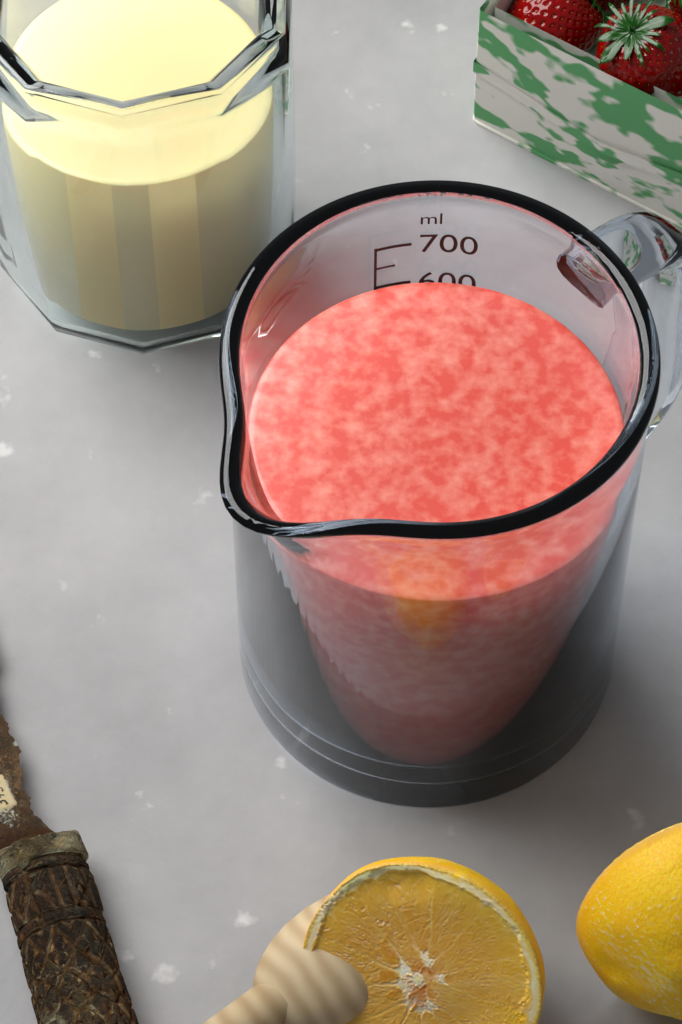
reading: 600 ml
